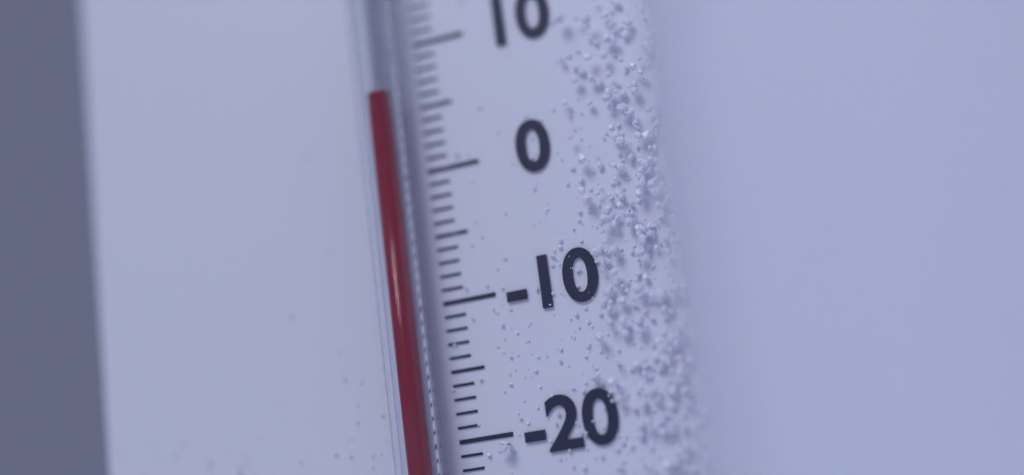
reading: 6 °C
